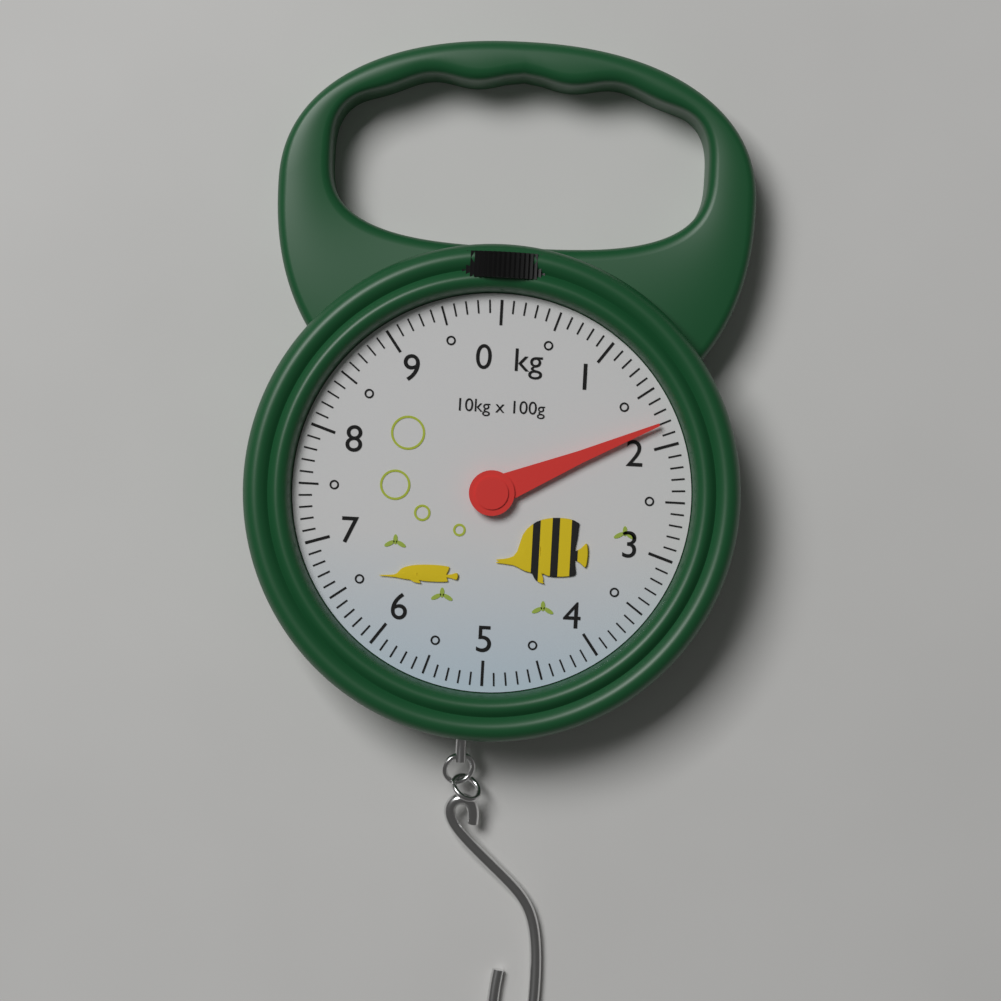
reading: 1.8 kg
